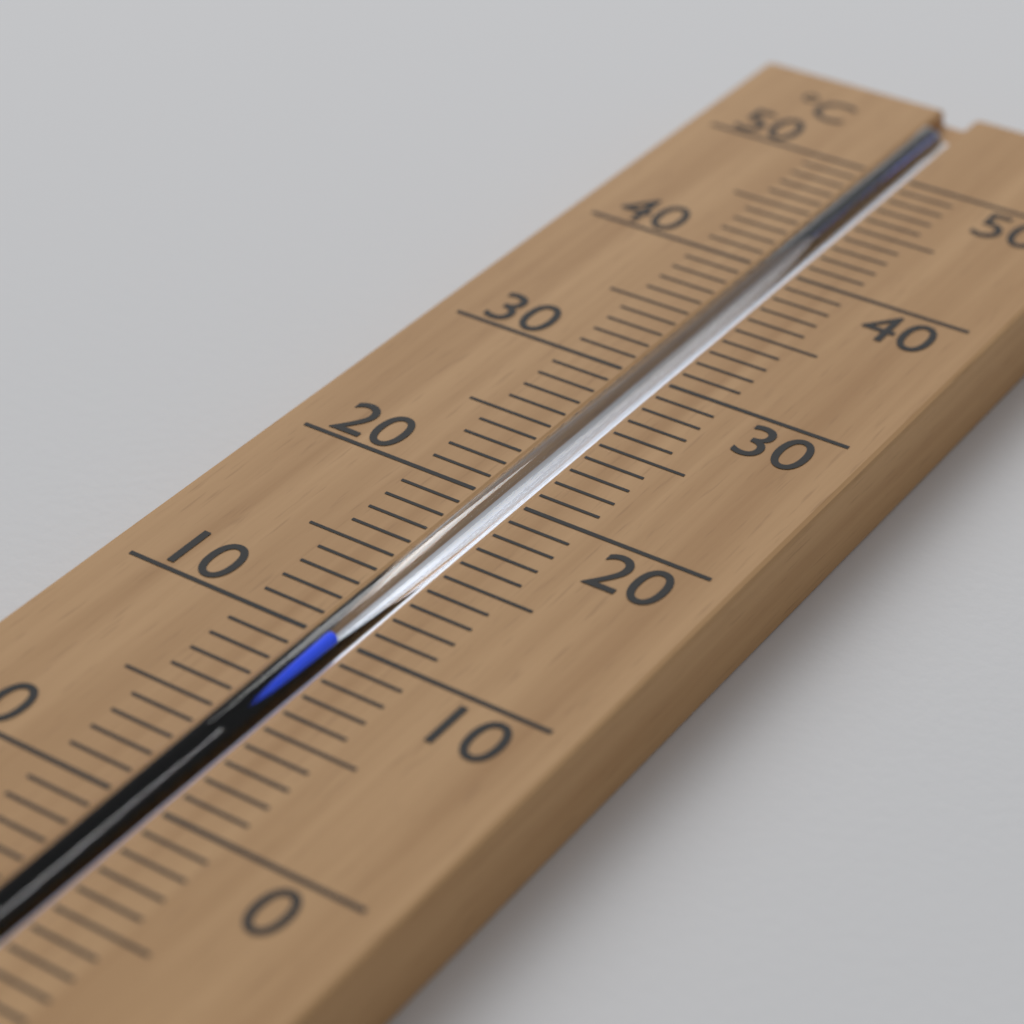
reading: 10 °C
